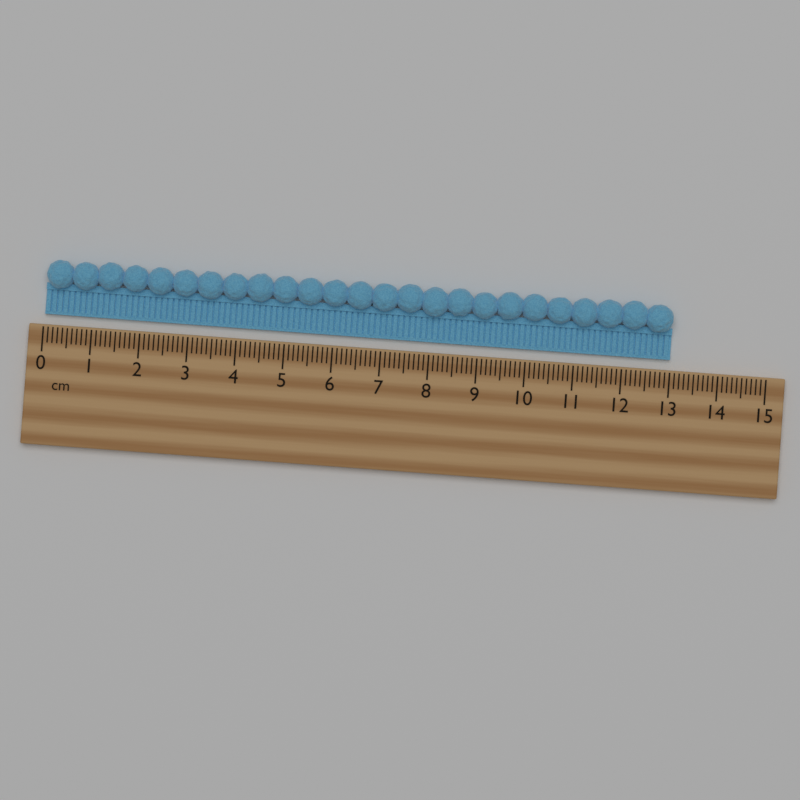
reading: 13.0 cm
